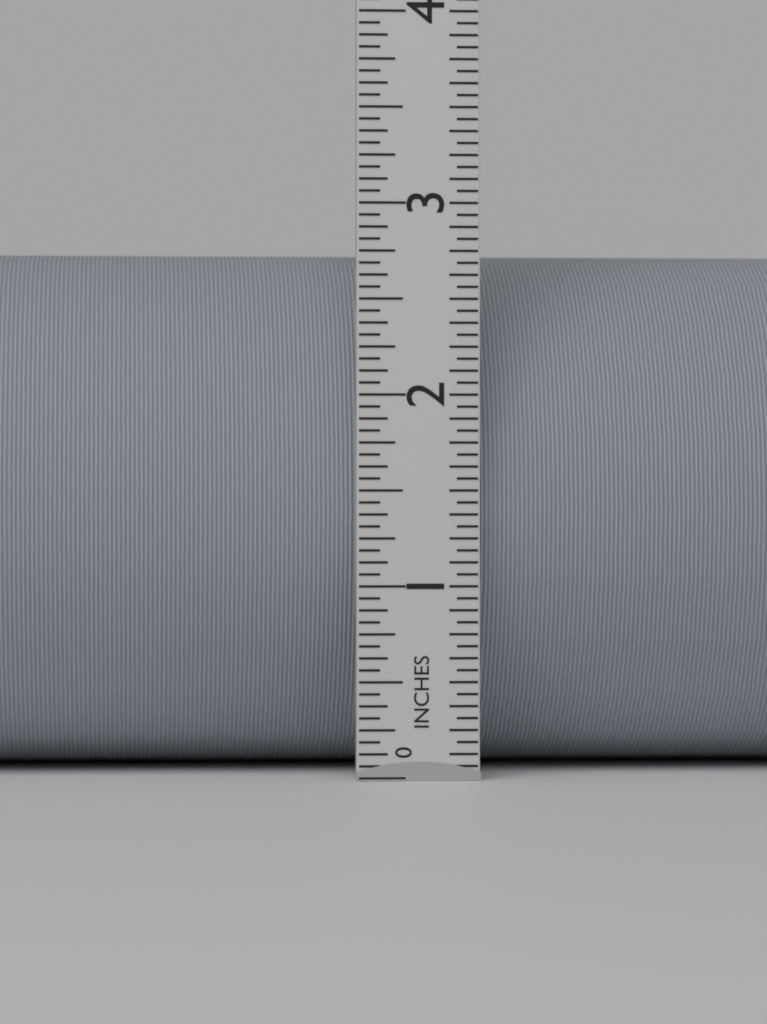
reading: 2.8125 in
